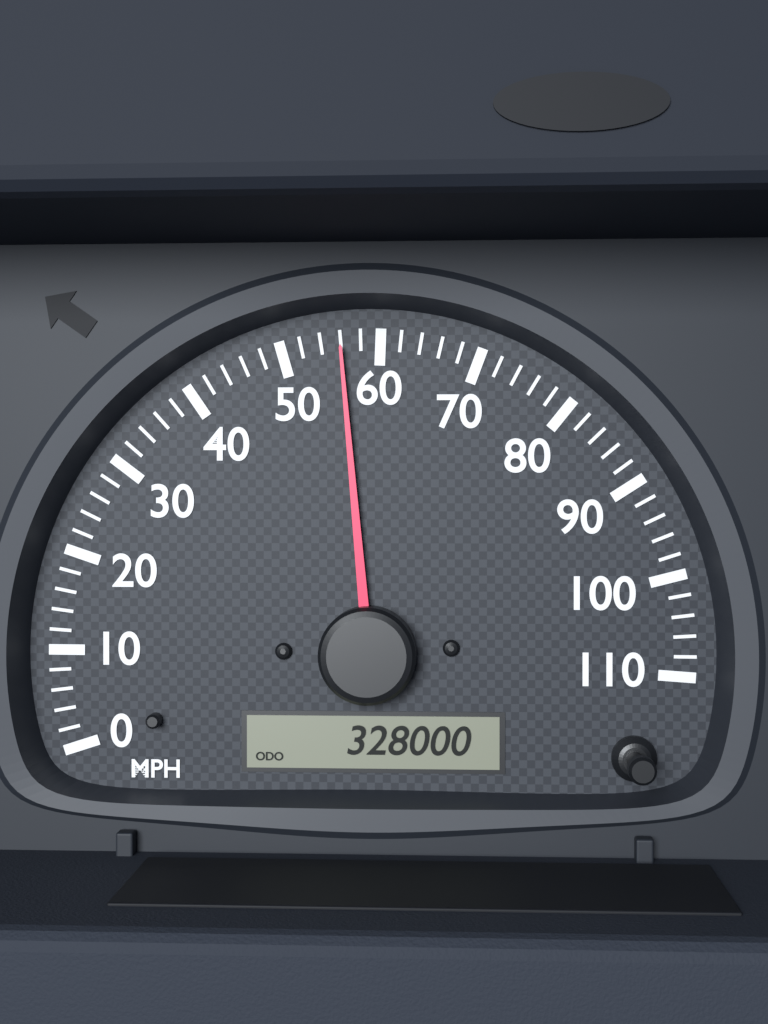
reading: 56 MPH
